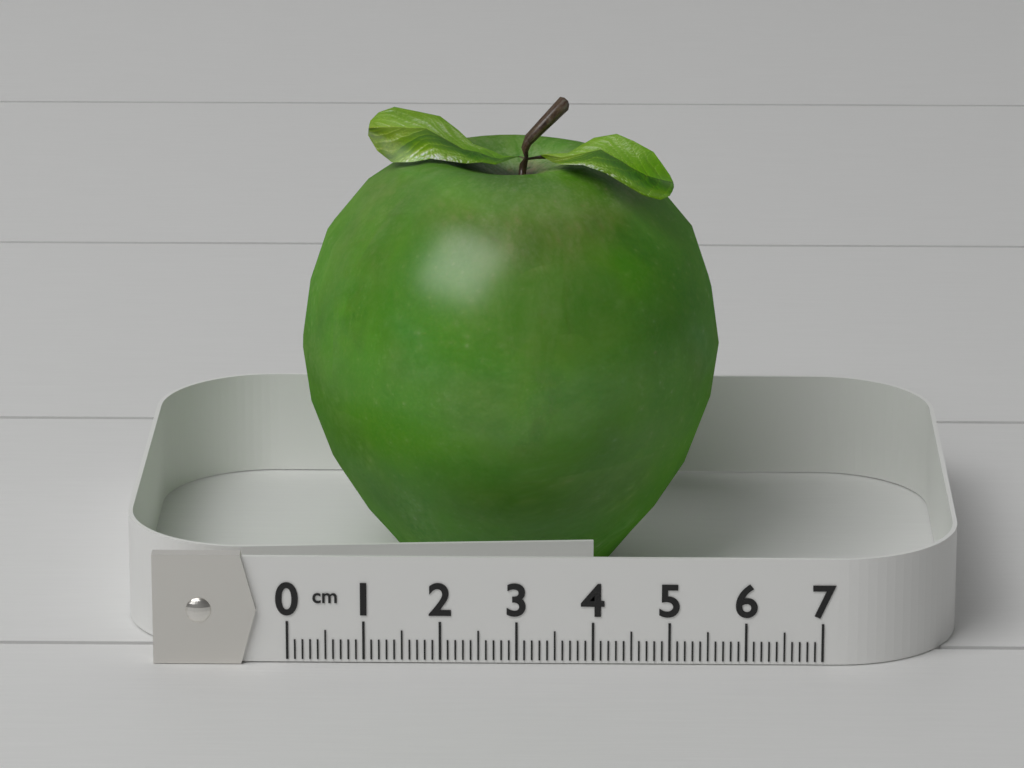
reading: 5.7 cm
